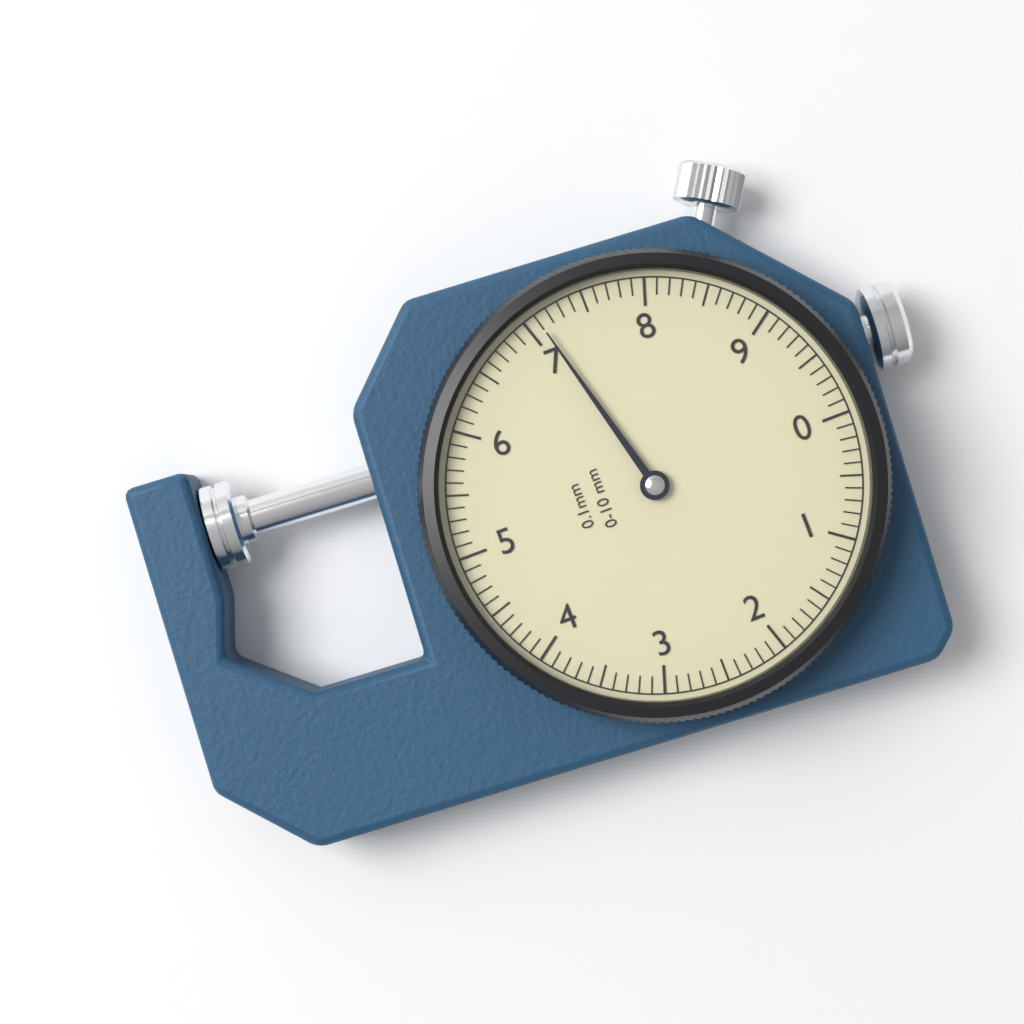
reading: 7.1 mm
